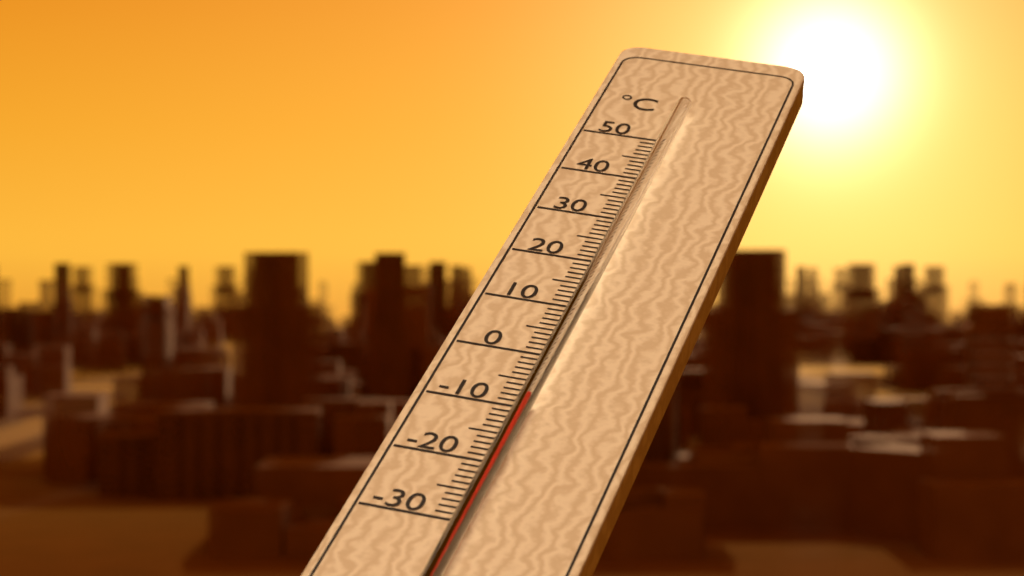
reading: -10 °C
